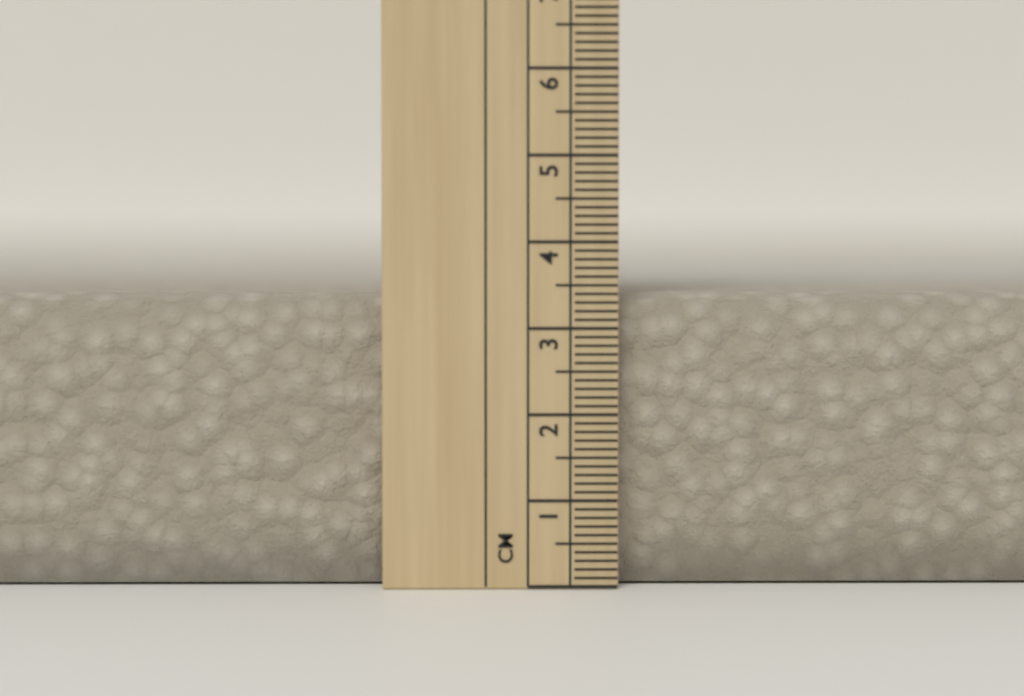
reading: 3.4 cm
